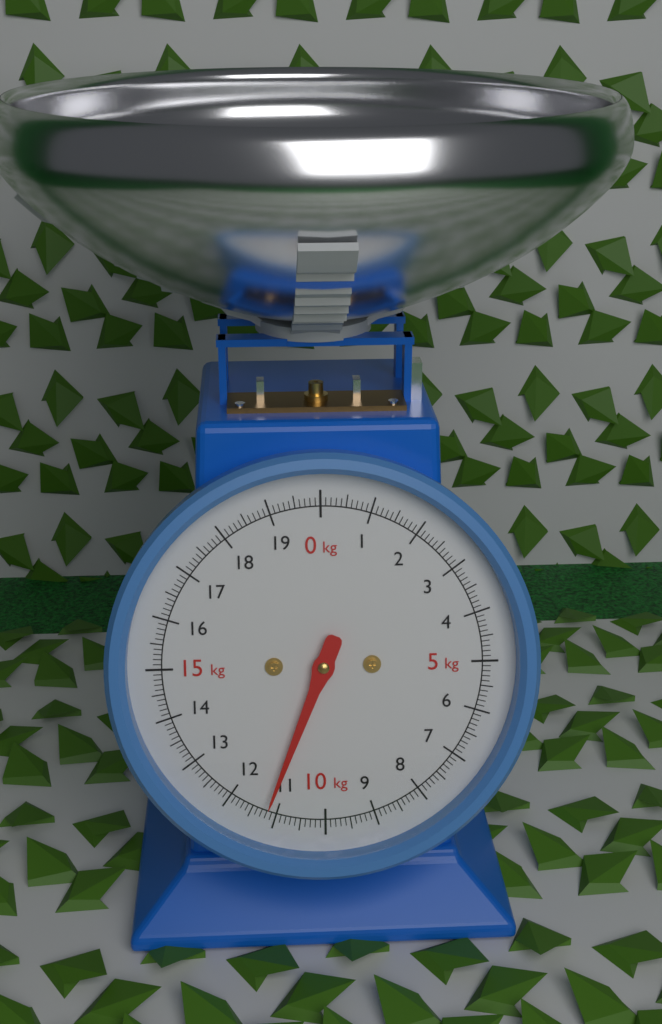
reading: 11.2 kg
